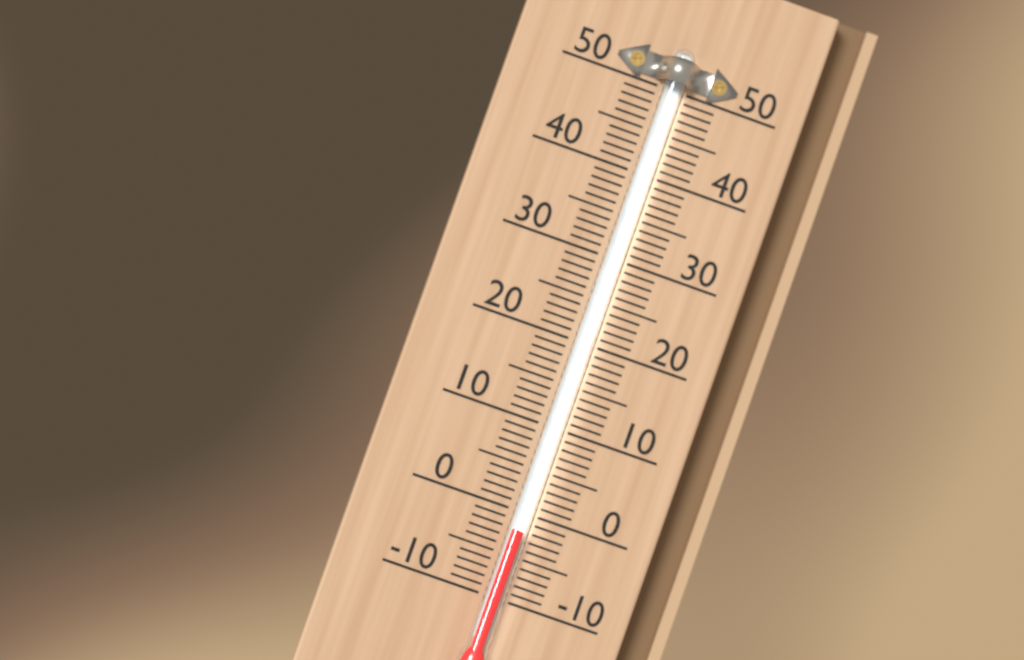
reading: -2 (no unit)
